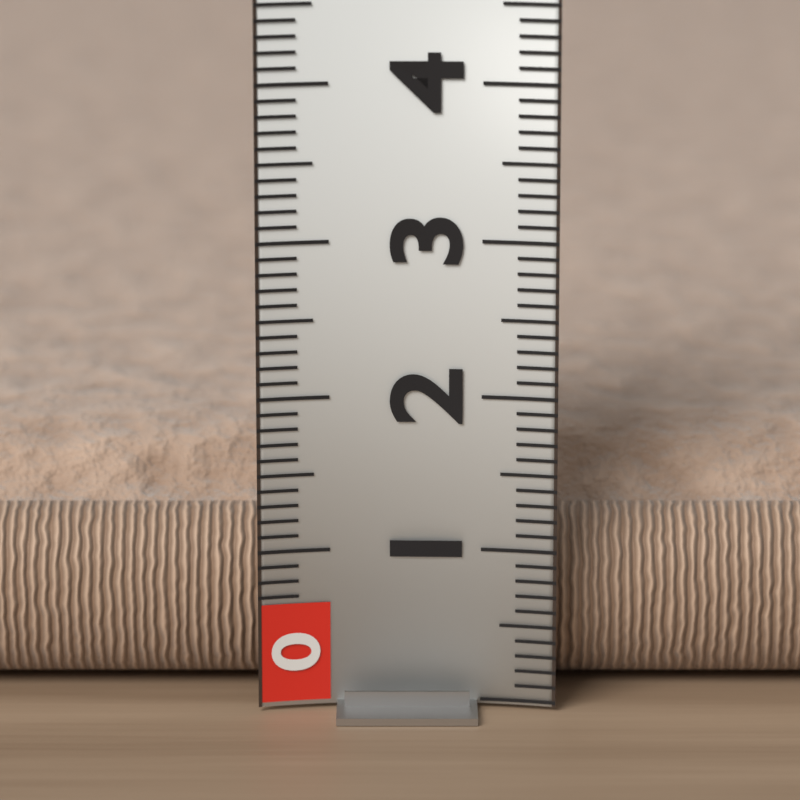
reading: 1.5 (no unit)
